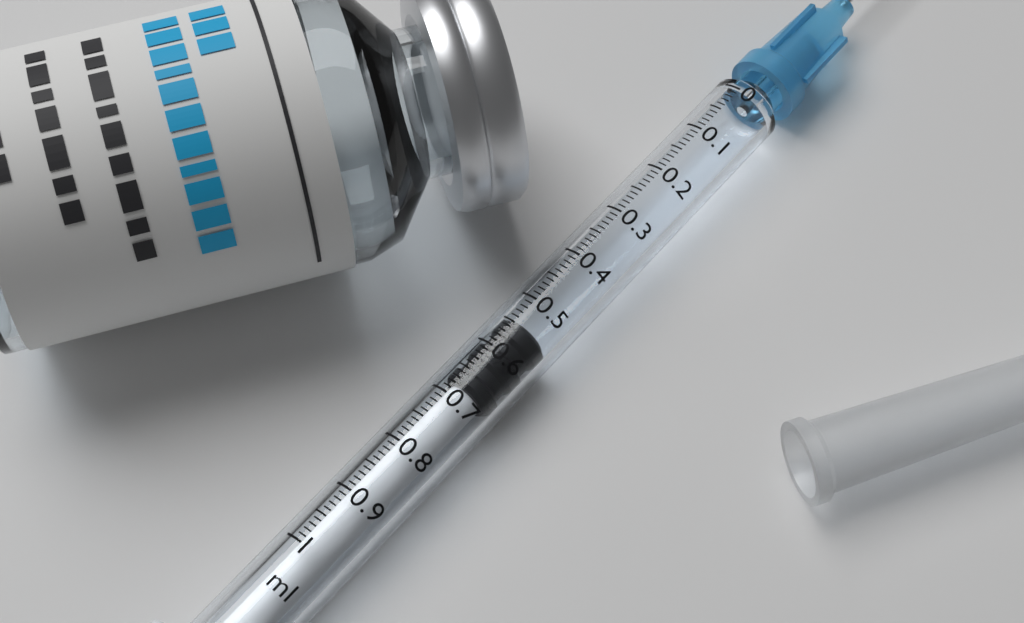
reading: 0.54 ml
